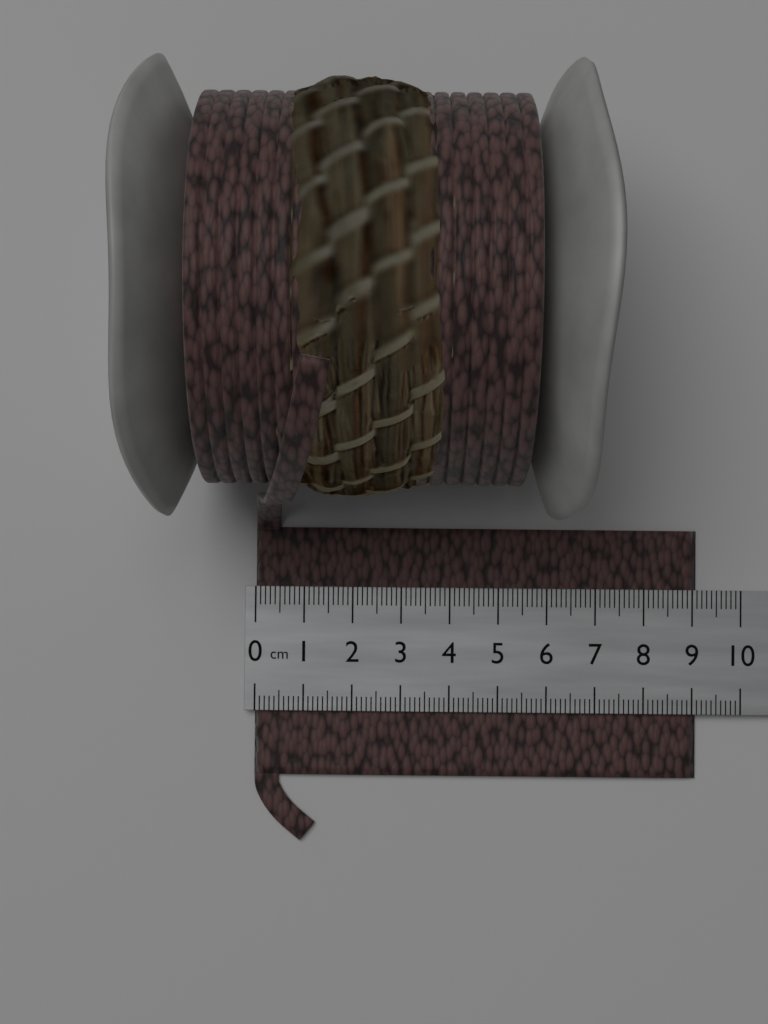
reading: 9.1 cm
